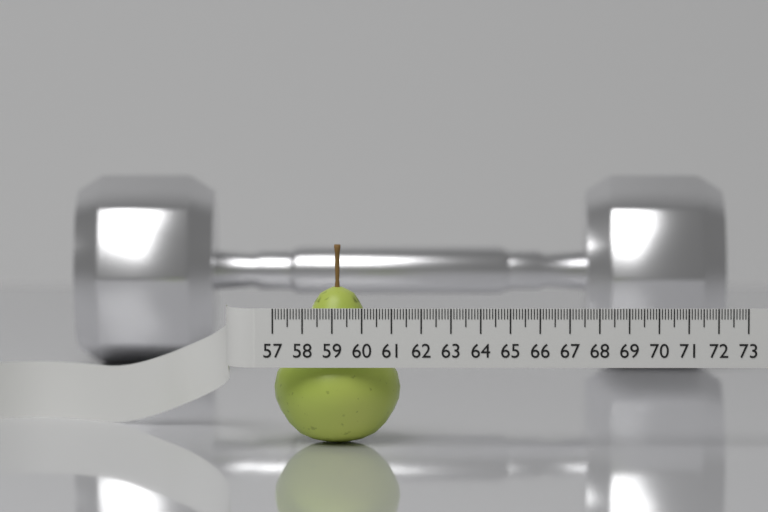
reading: 61.3 (no unit)
